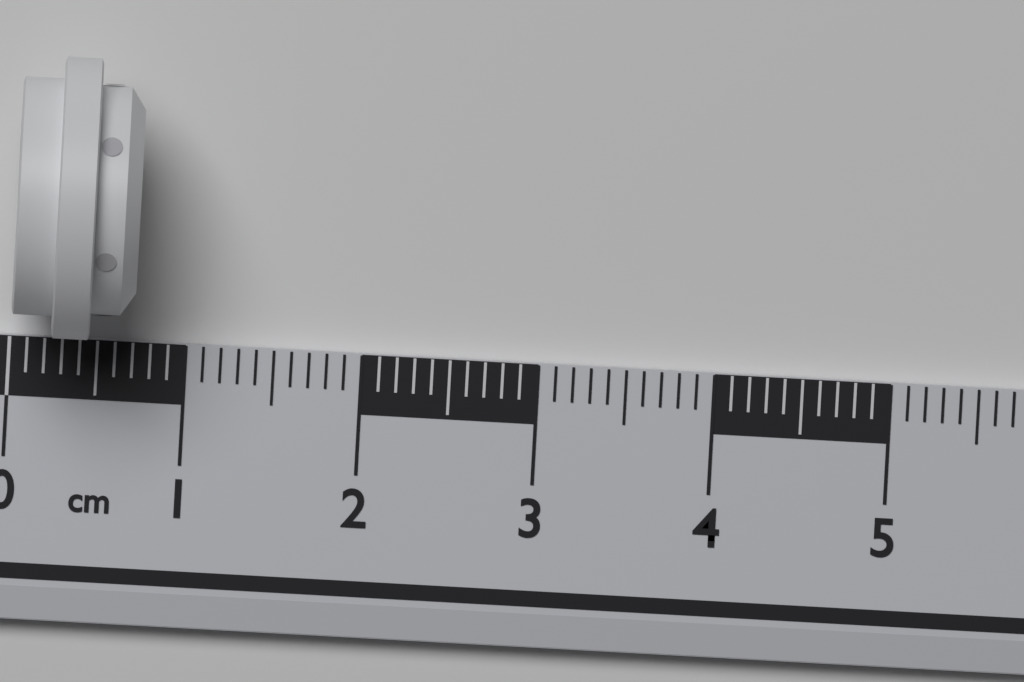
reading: 0.7 cm
